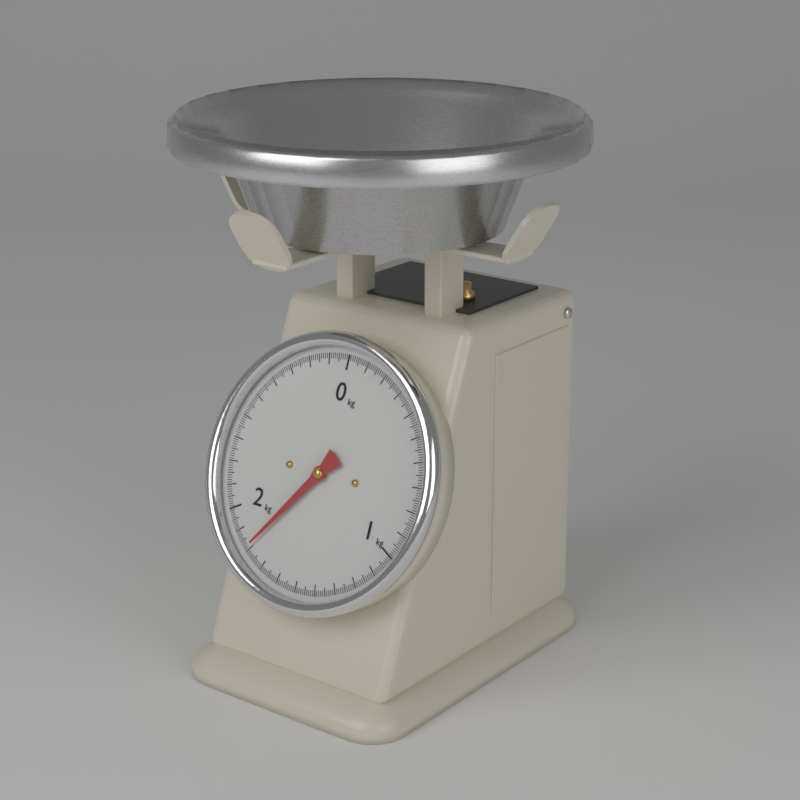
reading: 1.81 kg
